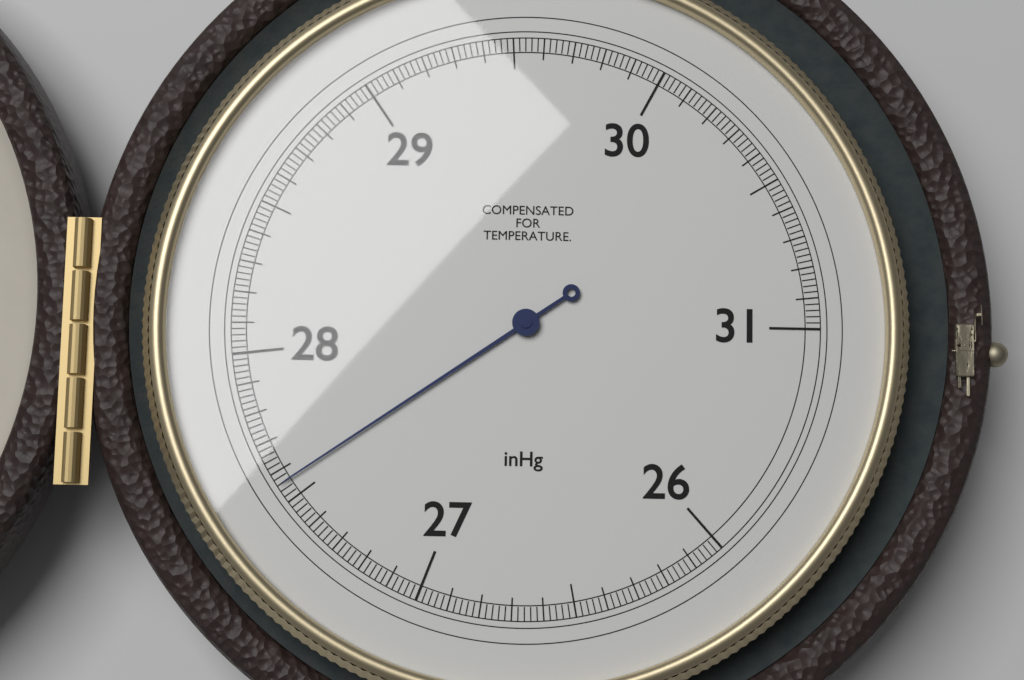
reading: 27.56 inHg
